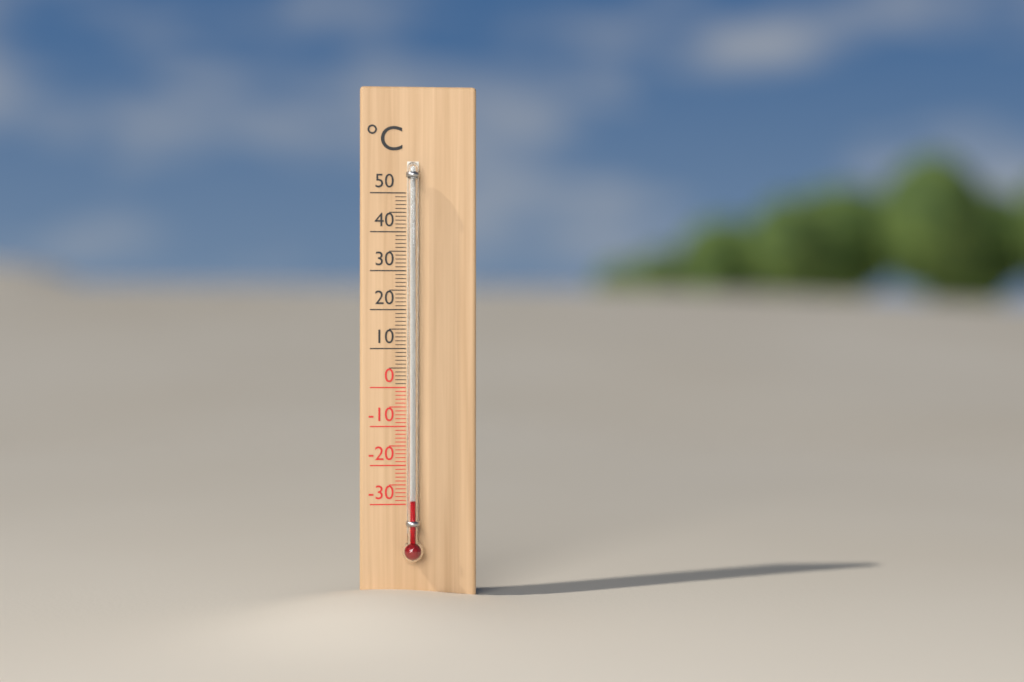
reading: -29 °C
